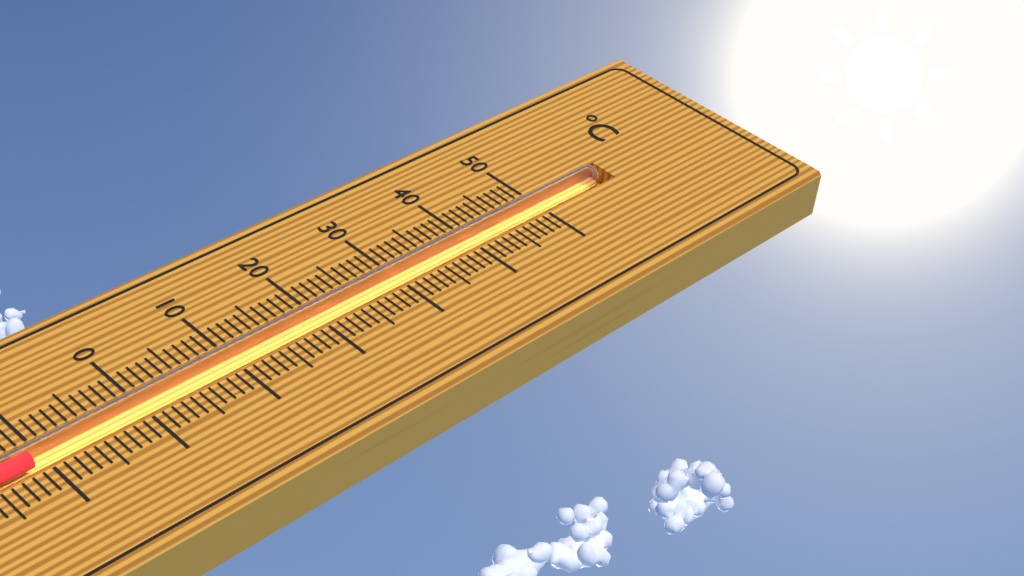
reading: -11 °C
